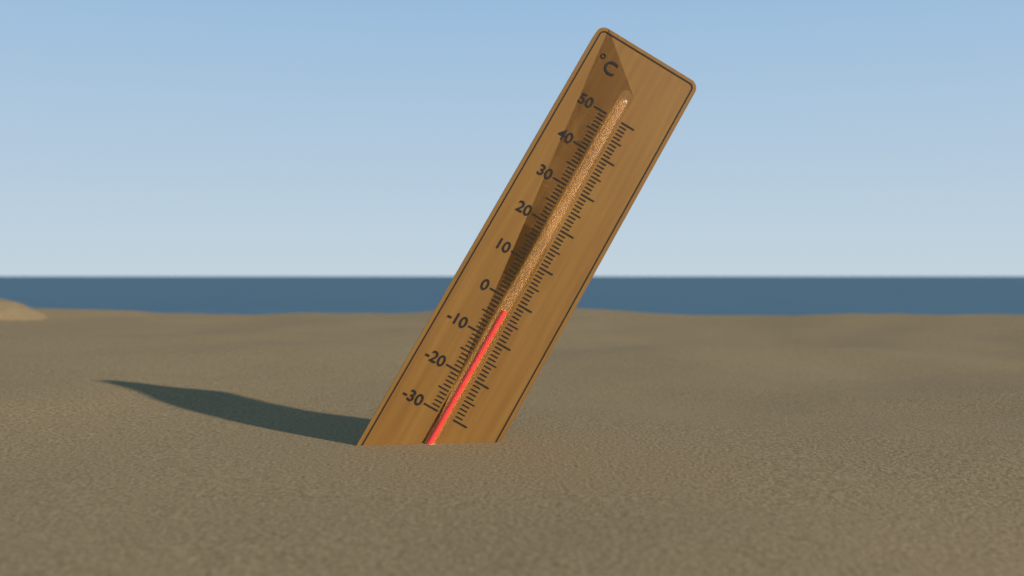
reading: -3 °C
